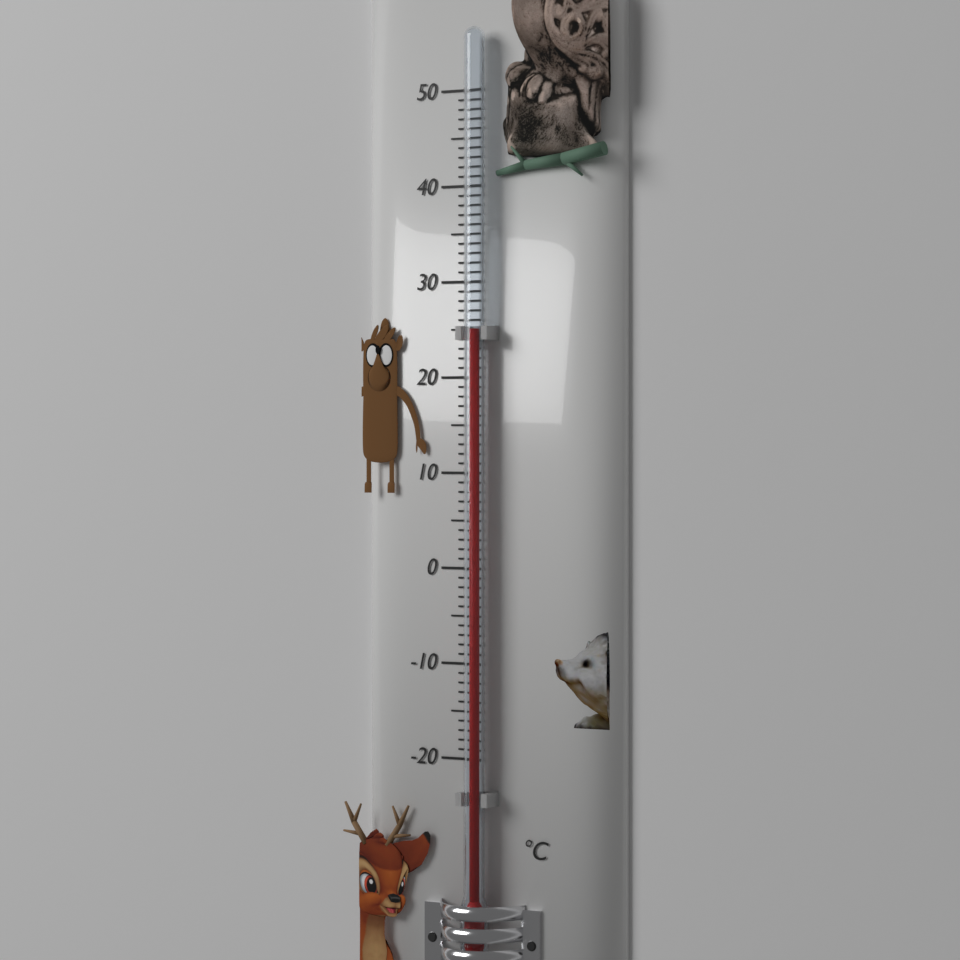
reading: 25 °C
